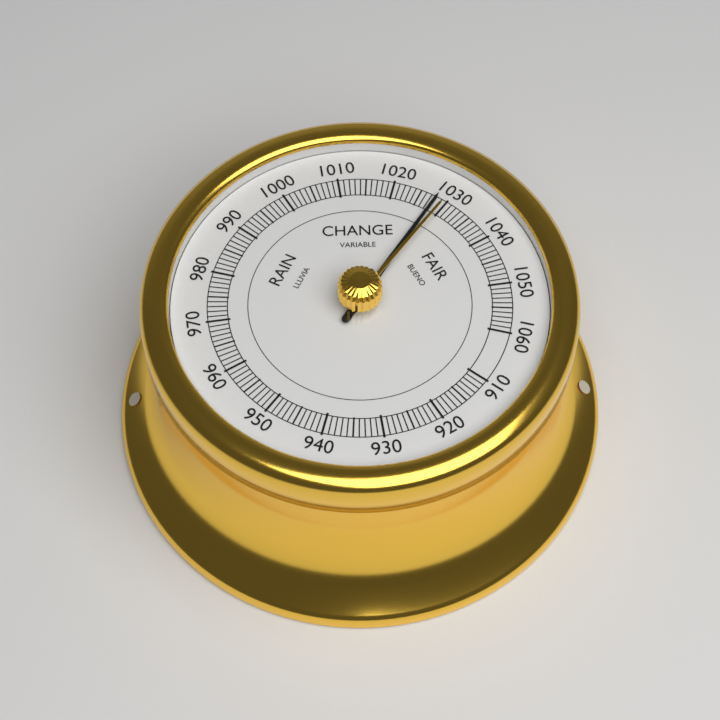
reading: 1028 (no unit)
